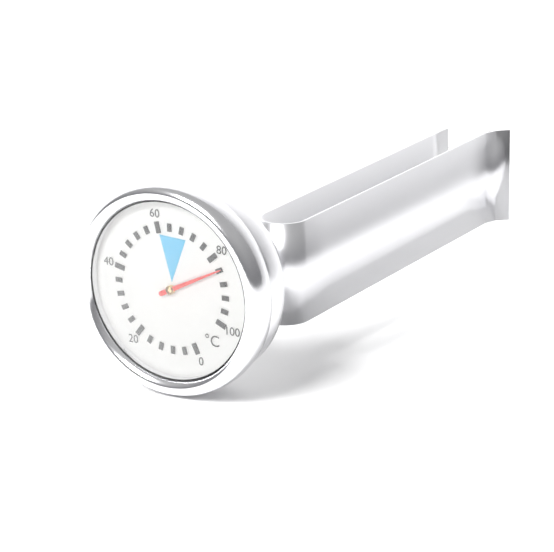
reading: 84 °C
